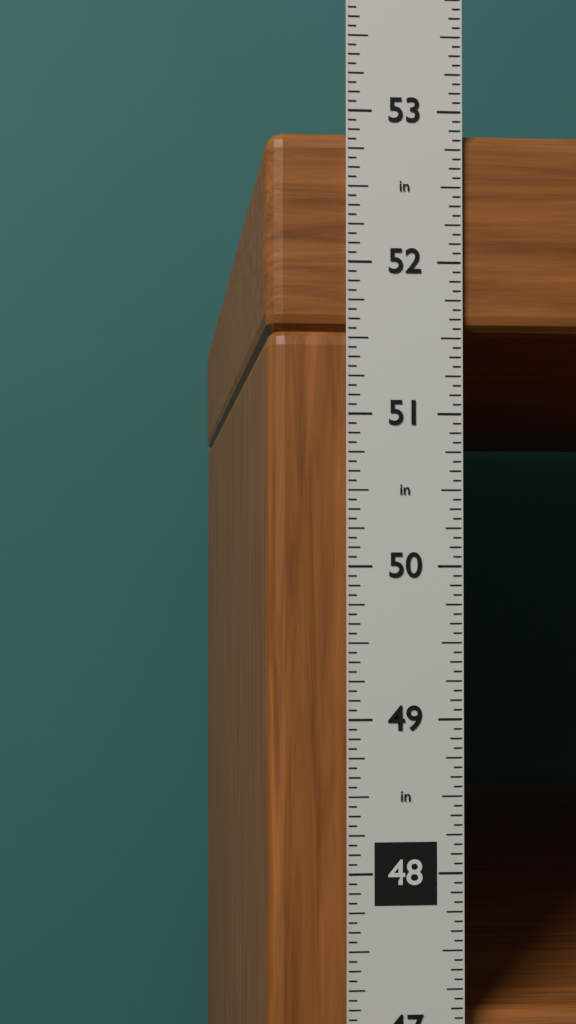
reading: 52.8750 in
